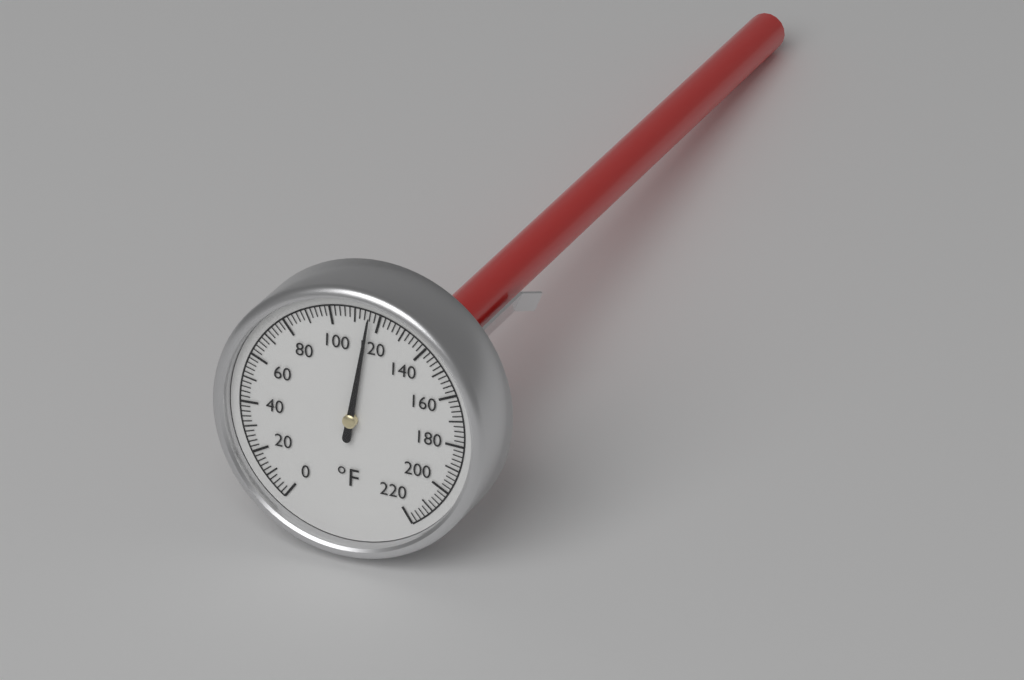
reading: 116 °F
